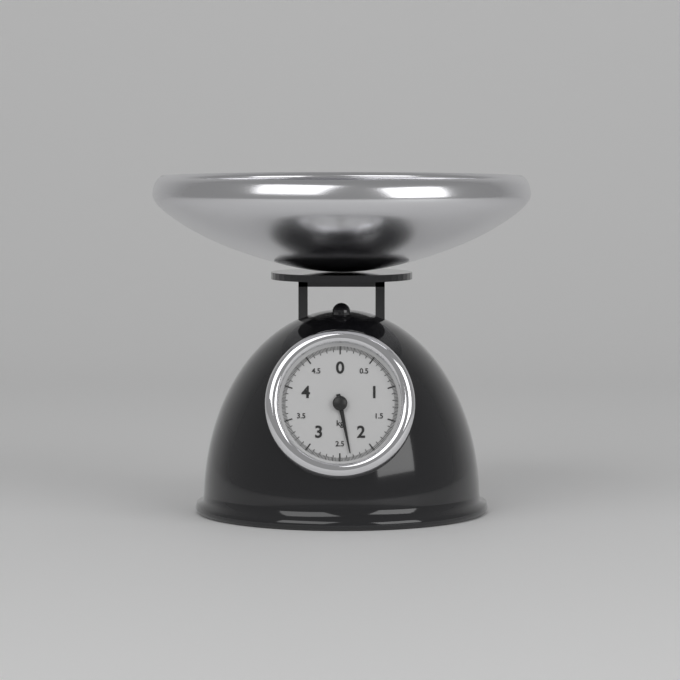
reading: 2.34 kg
